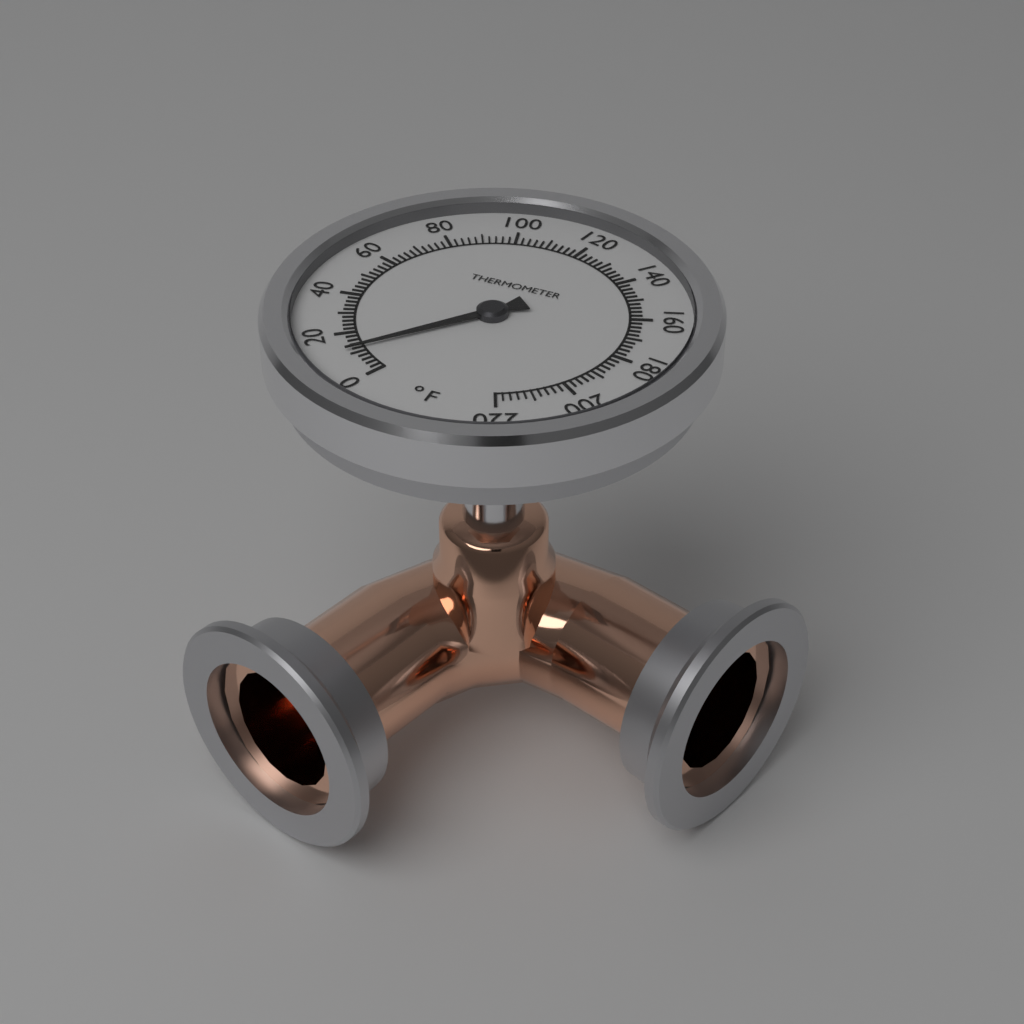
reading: 12 °F
